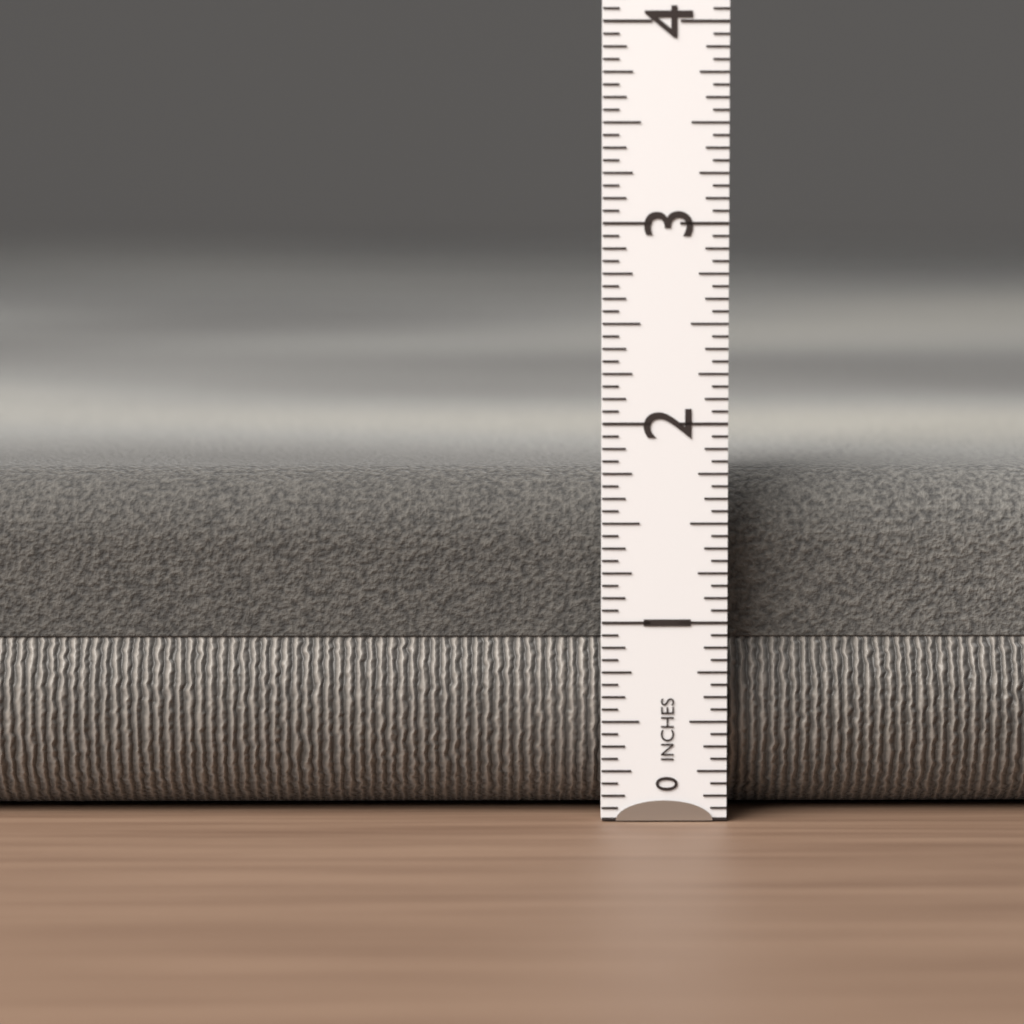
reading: 1.7500 in
